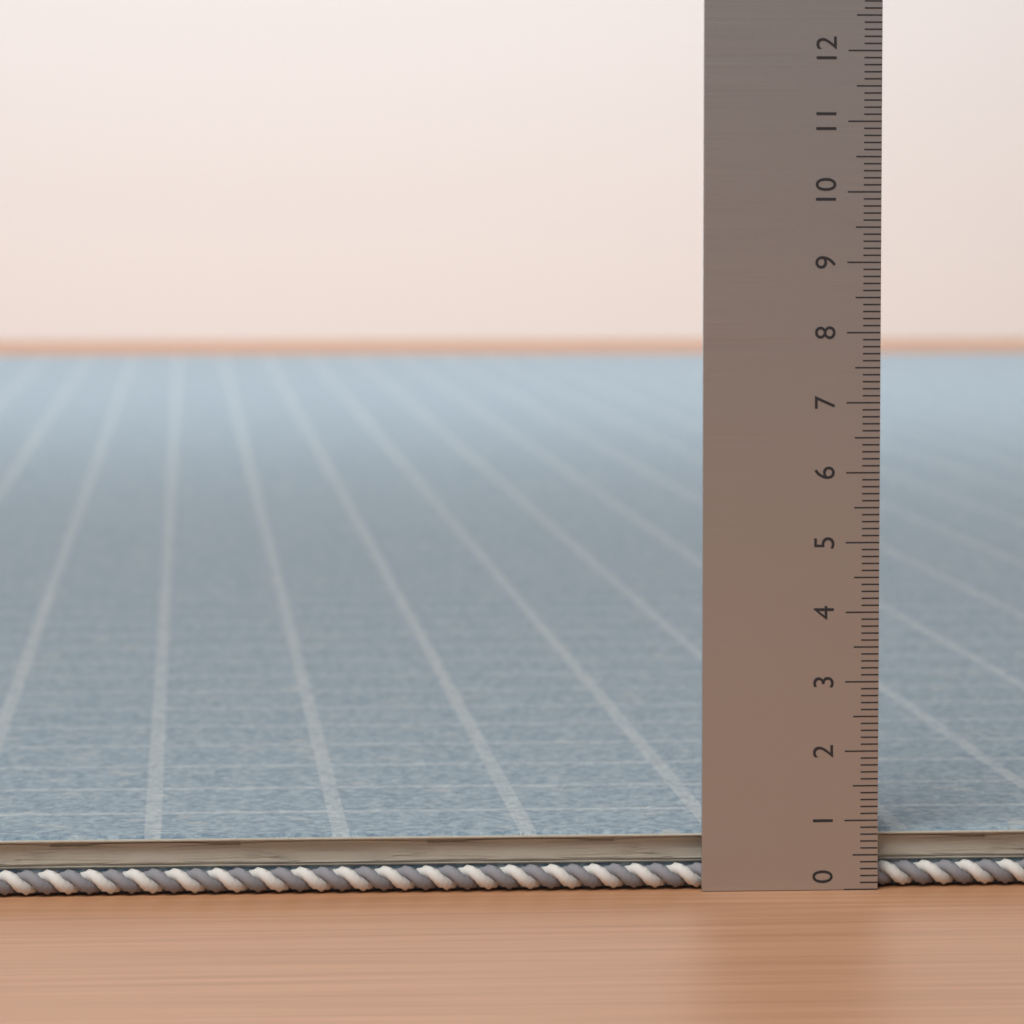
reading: 0.8 (no unit)
